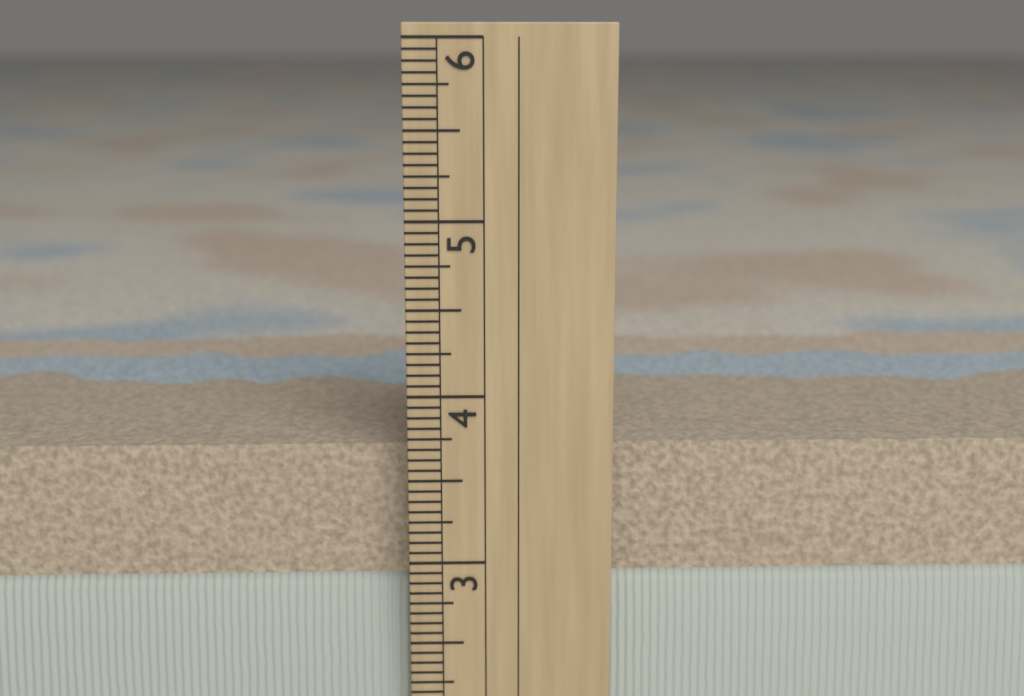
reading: 3.6875 in
